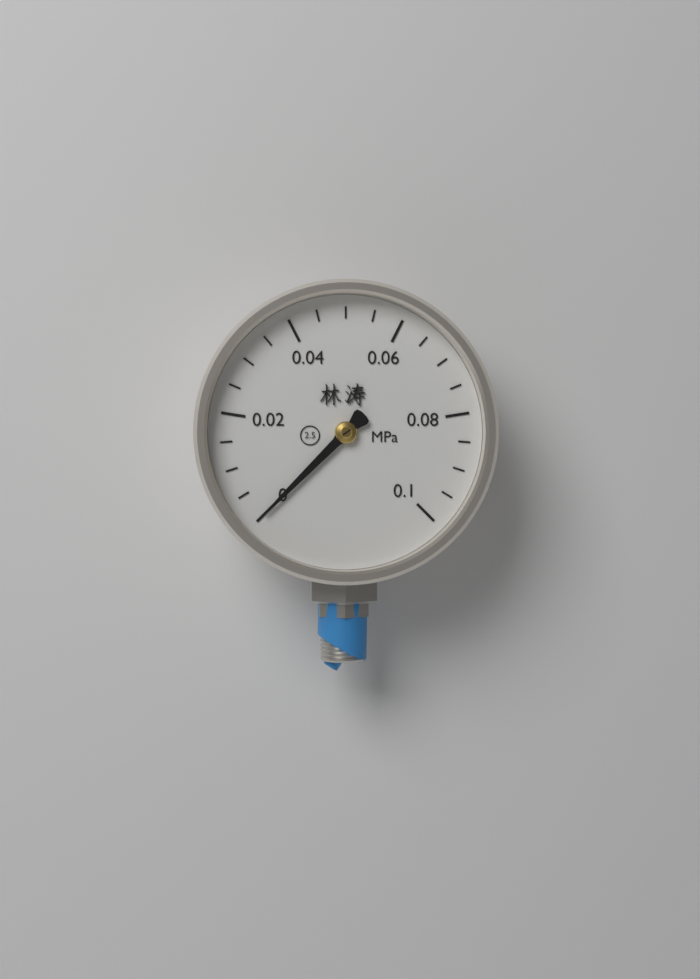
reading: 0.000 MPa
